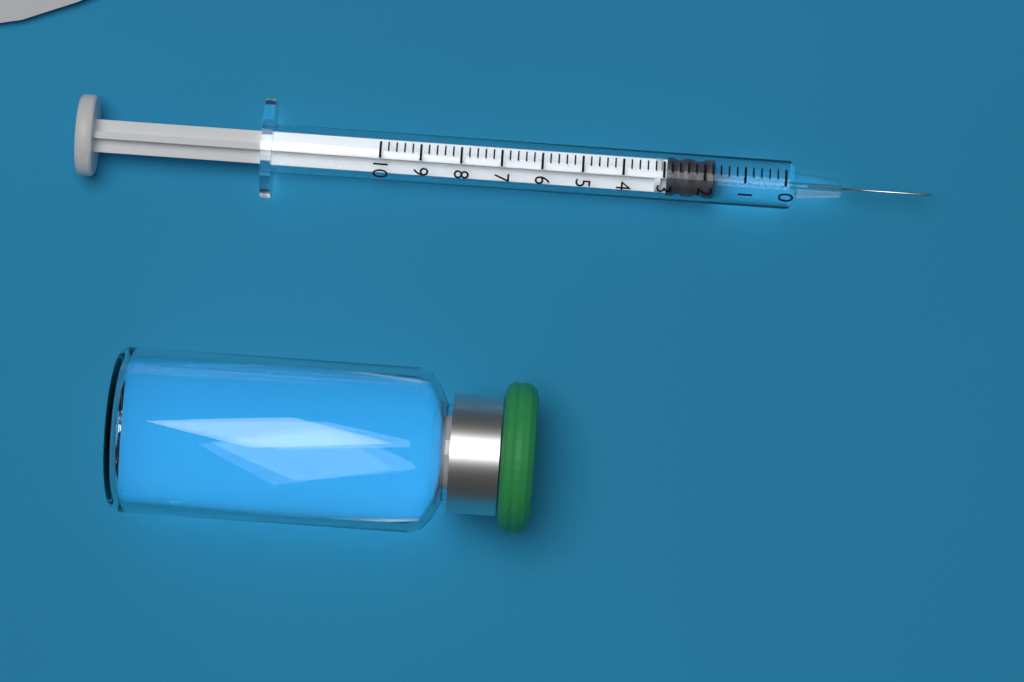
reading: 1.8 (no unit)
